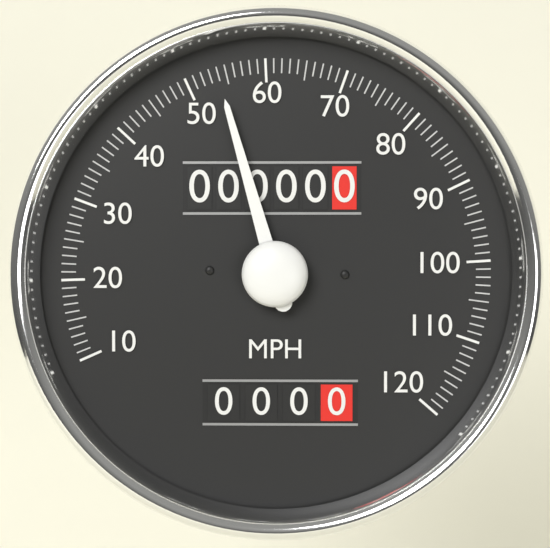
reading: 54 MPH
